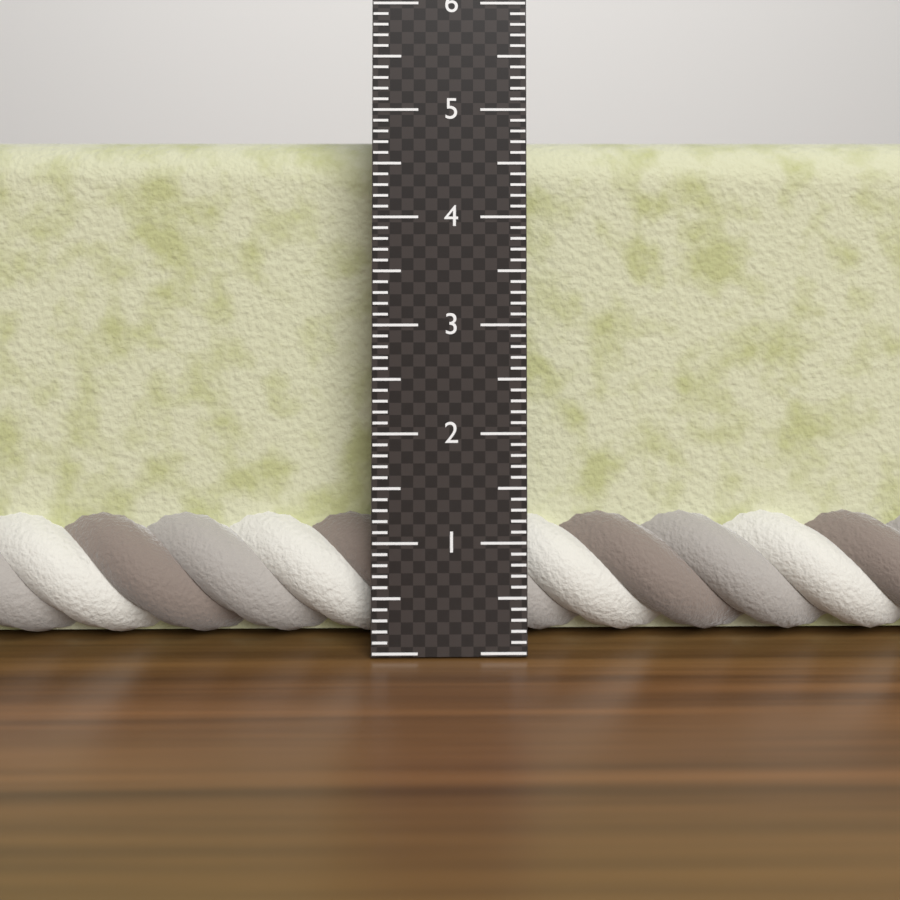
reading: 4.7 cm
